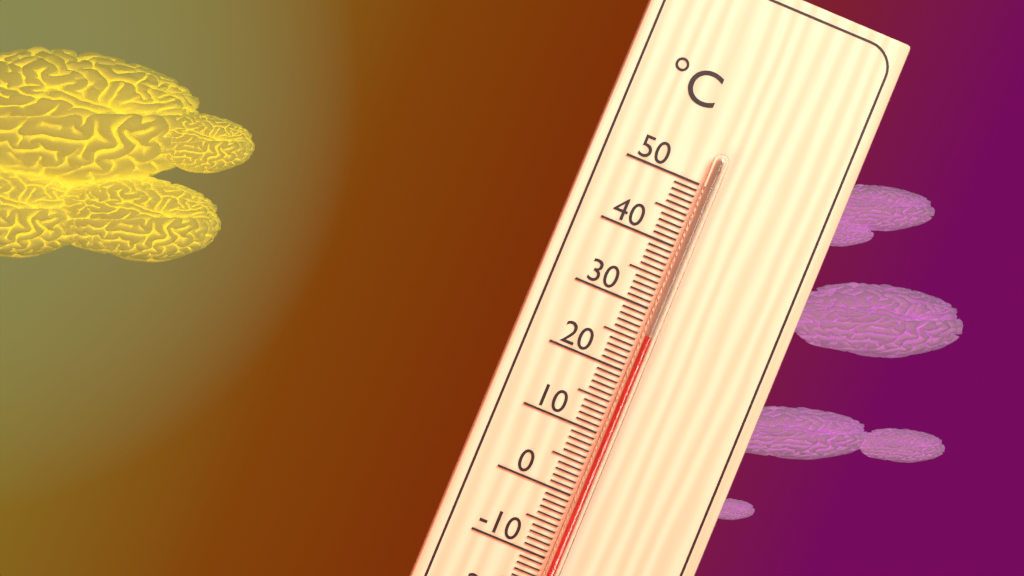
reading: 26 °C
